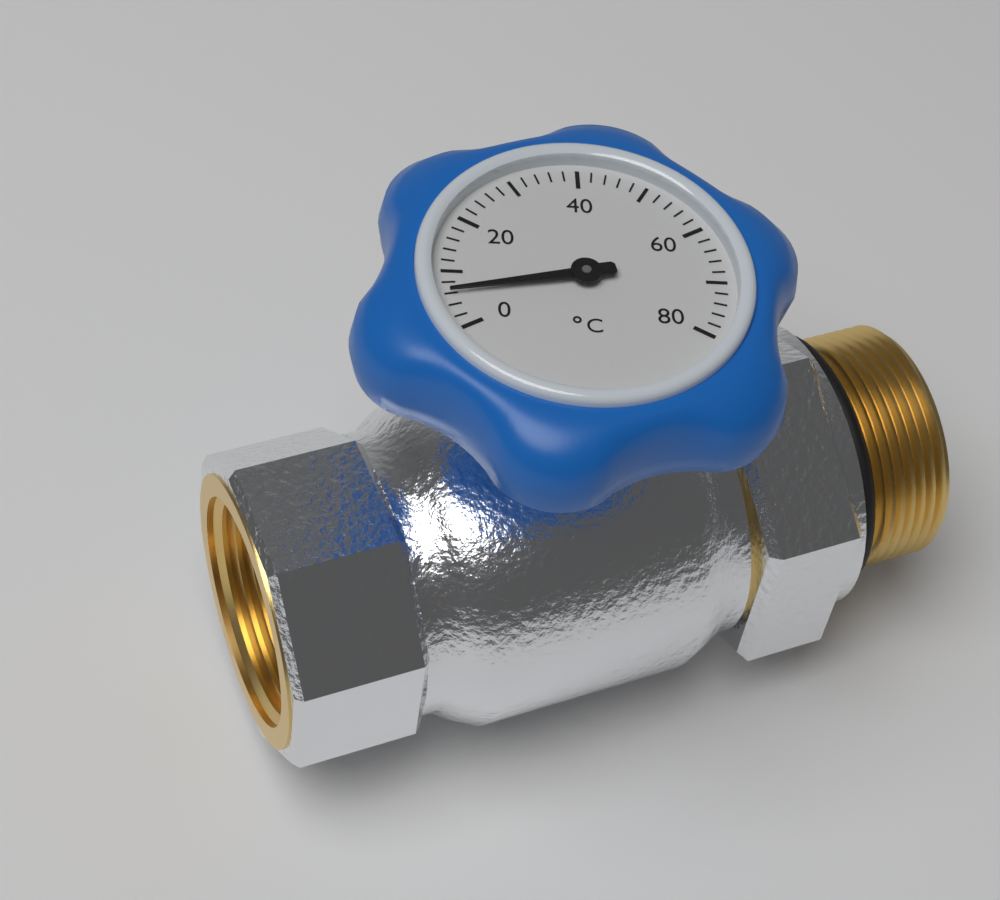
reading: 6 °C
